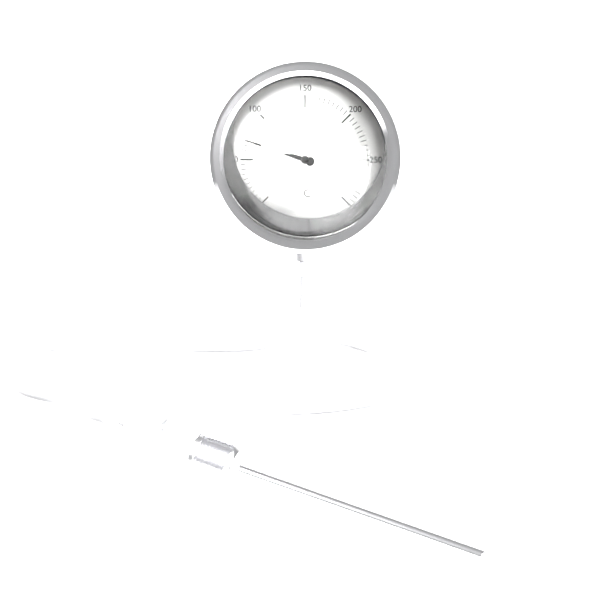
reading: 70 °C
